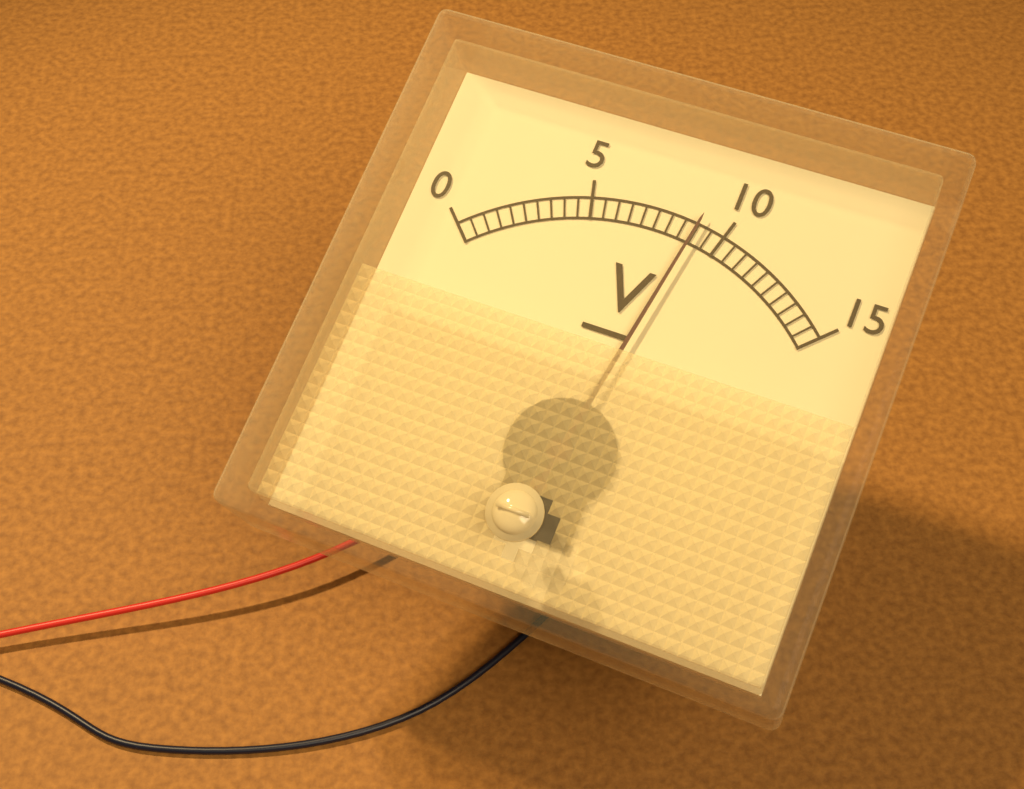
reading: 9.0 V
